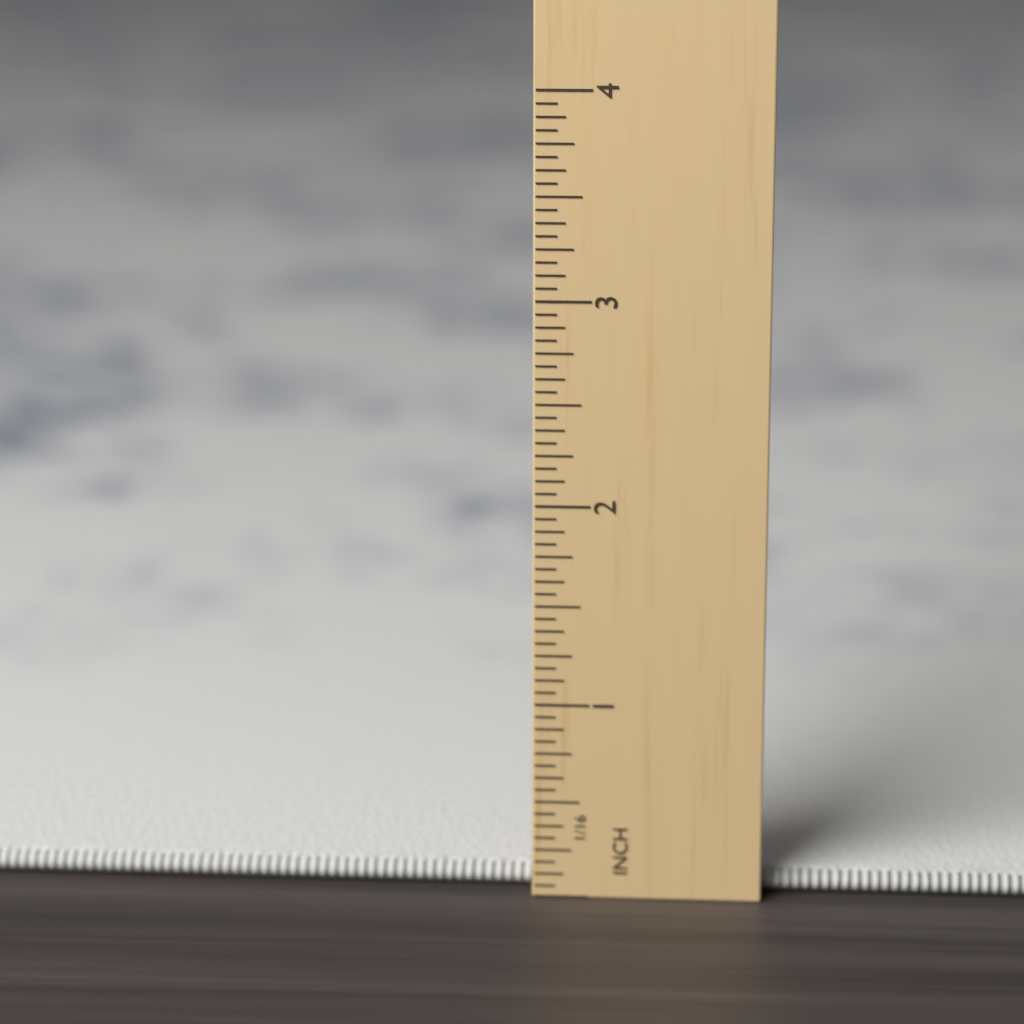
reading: 0.1250 in
